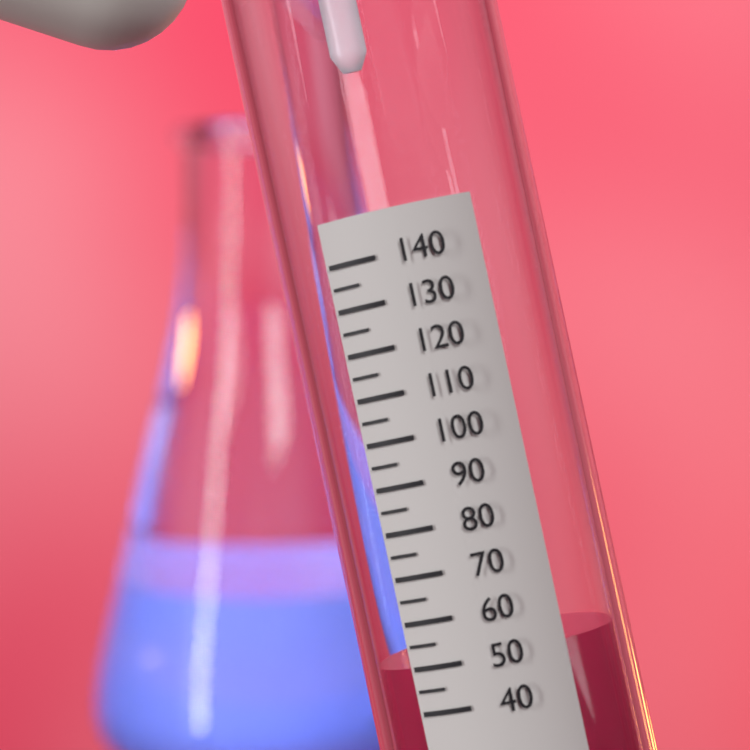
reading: 50 (no unit)
